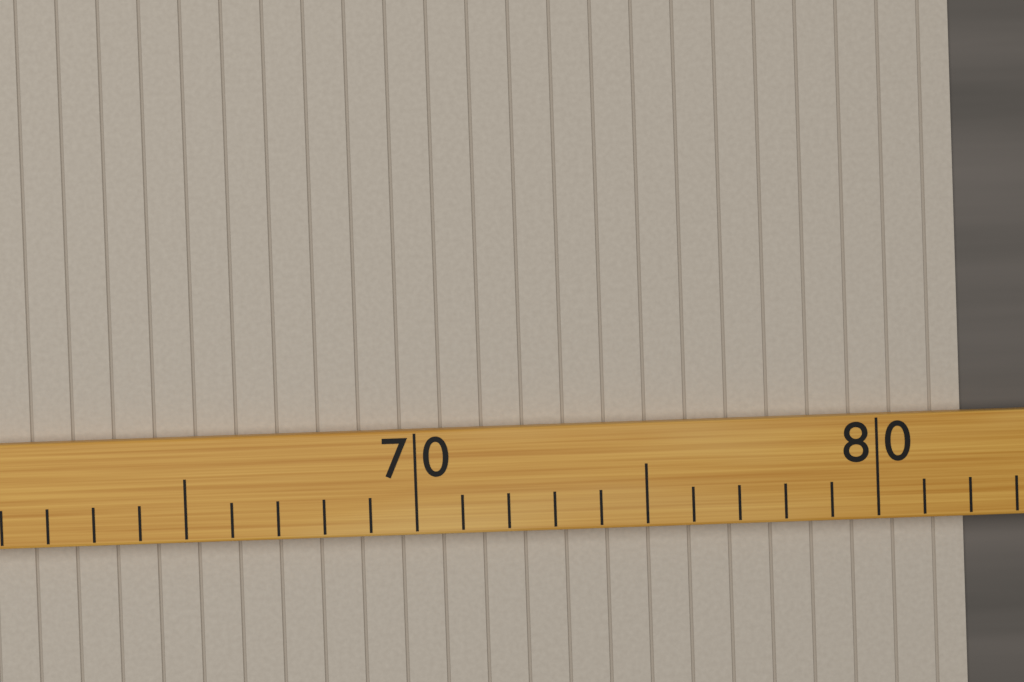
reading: 82 (no unit)
